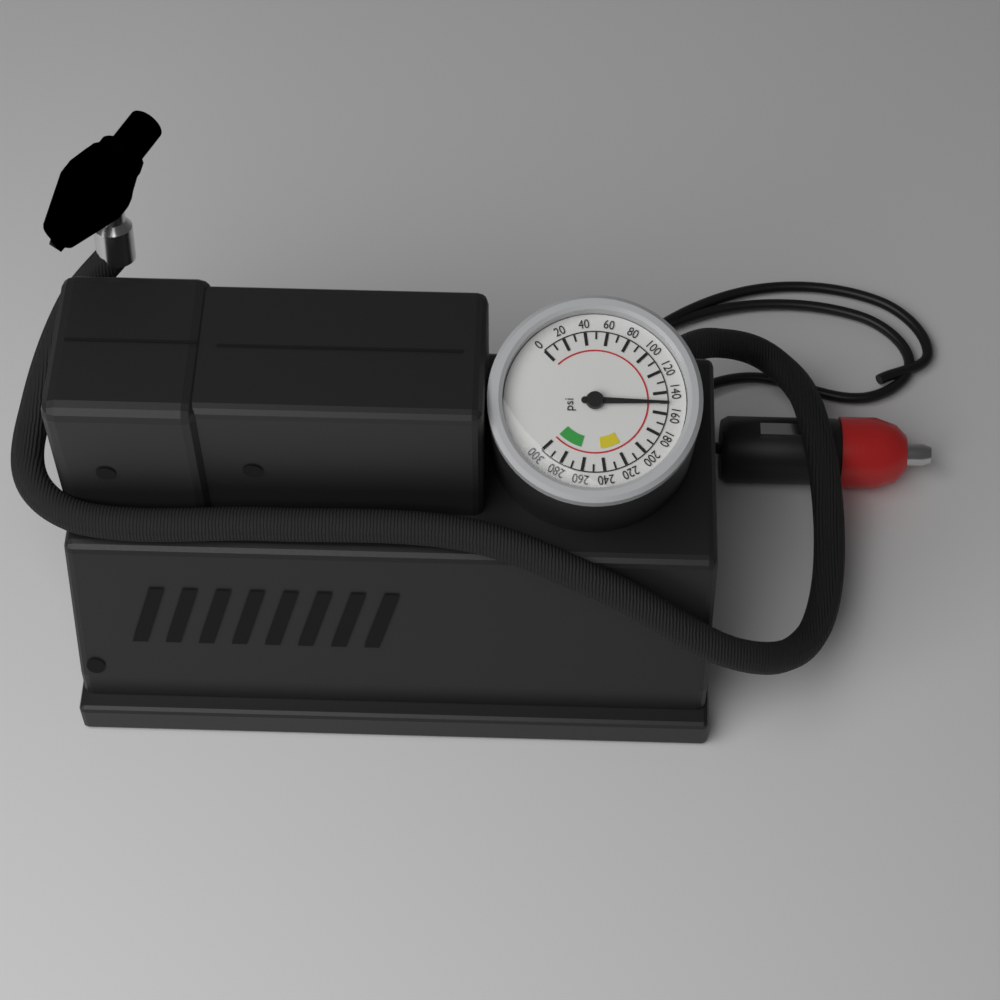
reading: 150 psi
